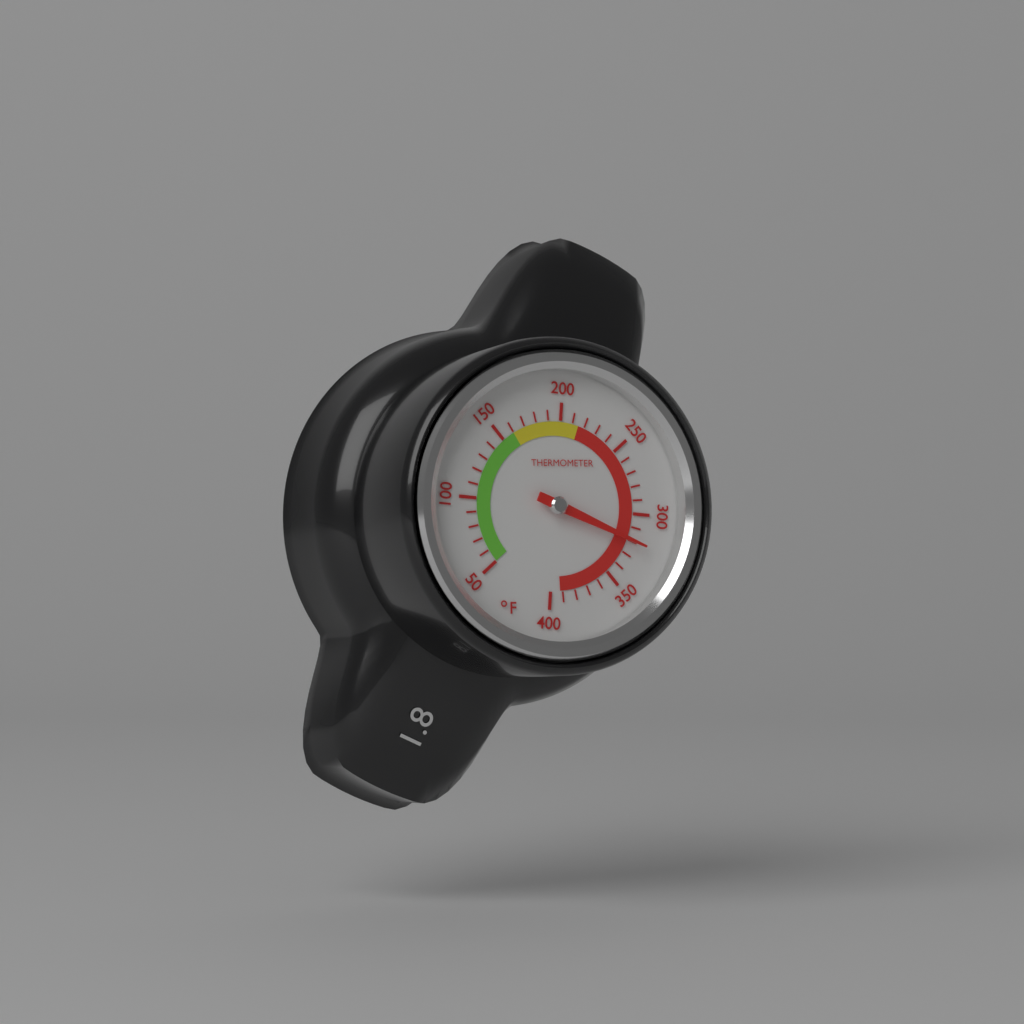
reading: 320 °F
